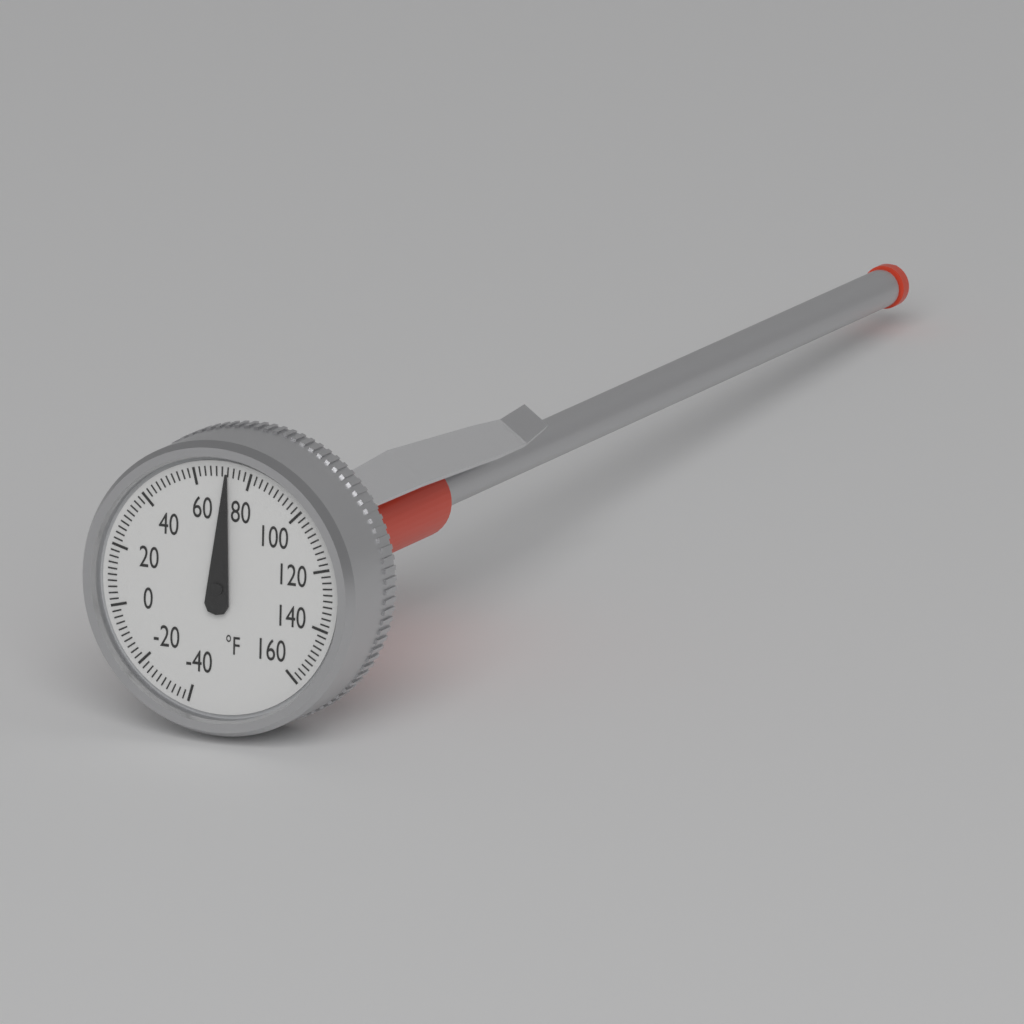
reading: 72 °F
